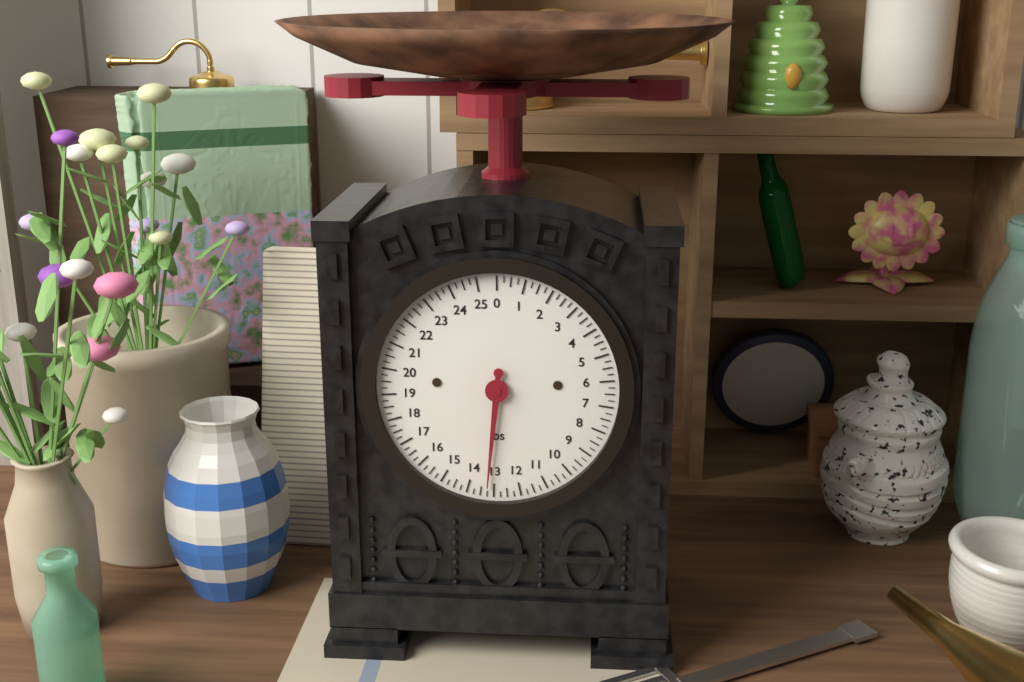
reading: 13.25 lbs
